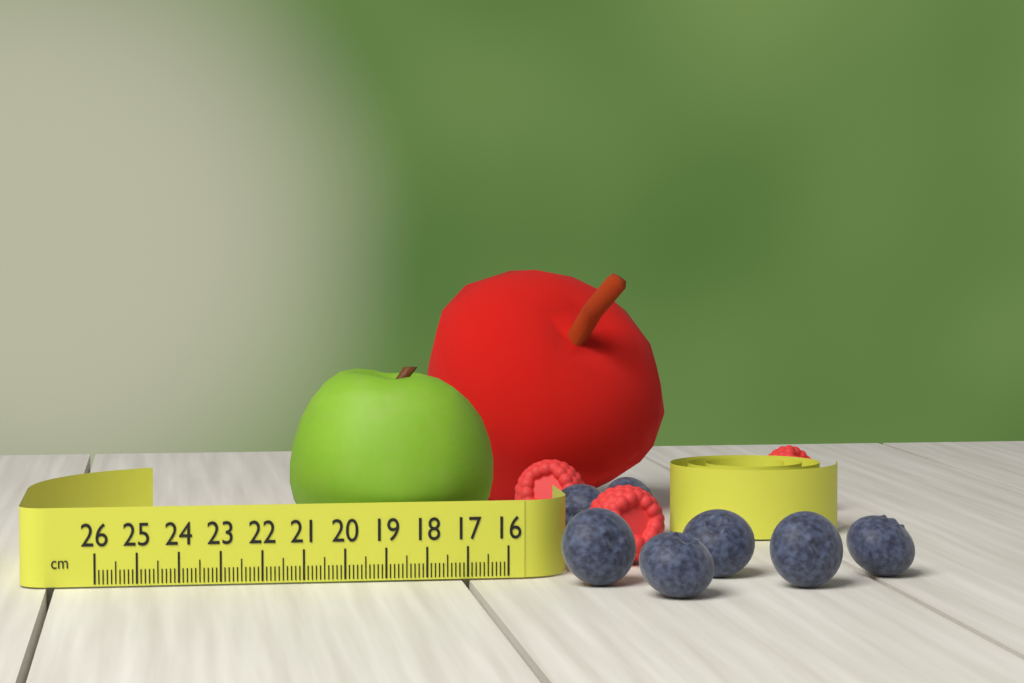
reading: 21.2 cm
